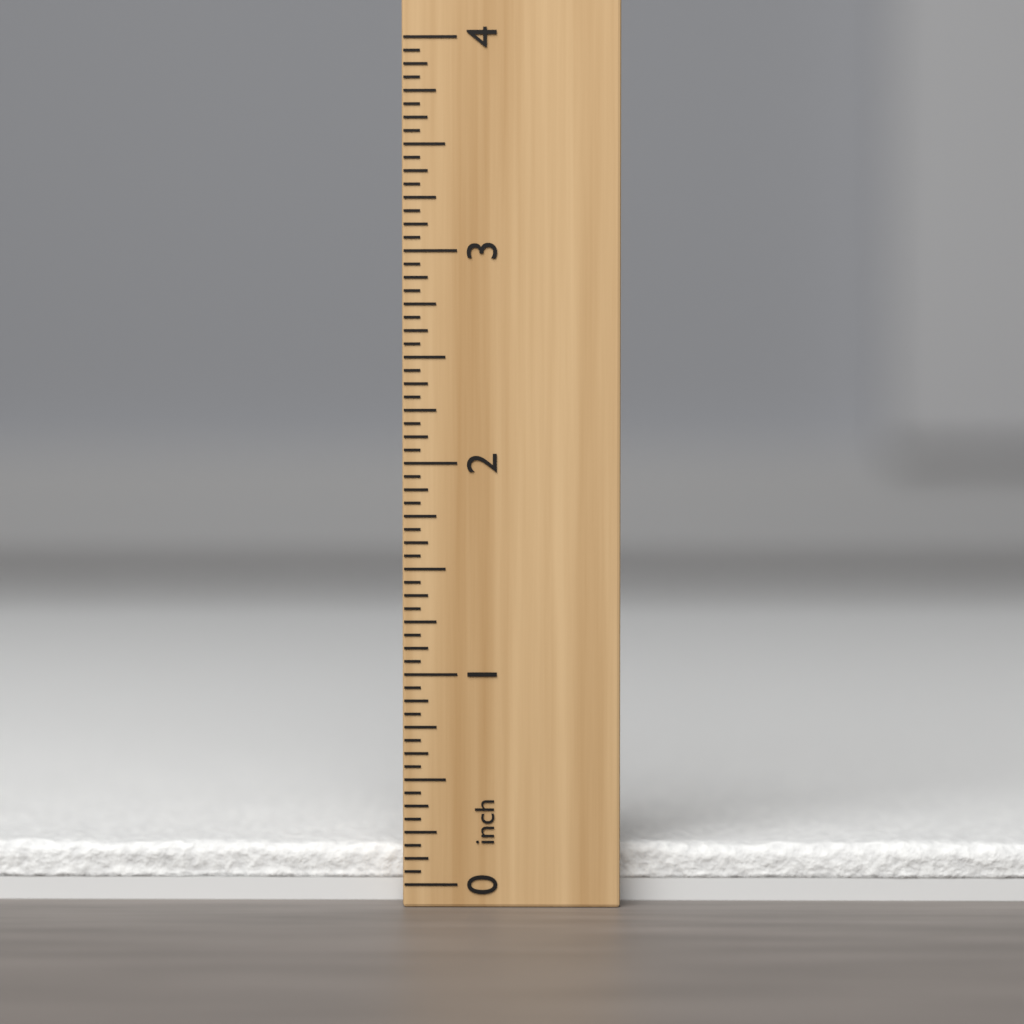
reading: 0.1875 inch
